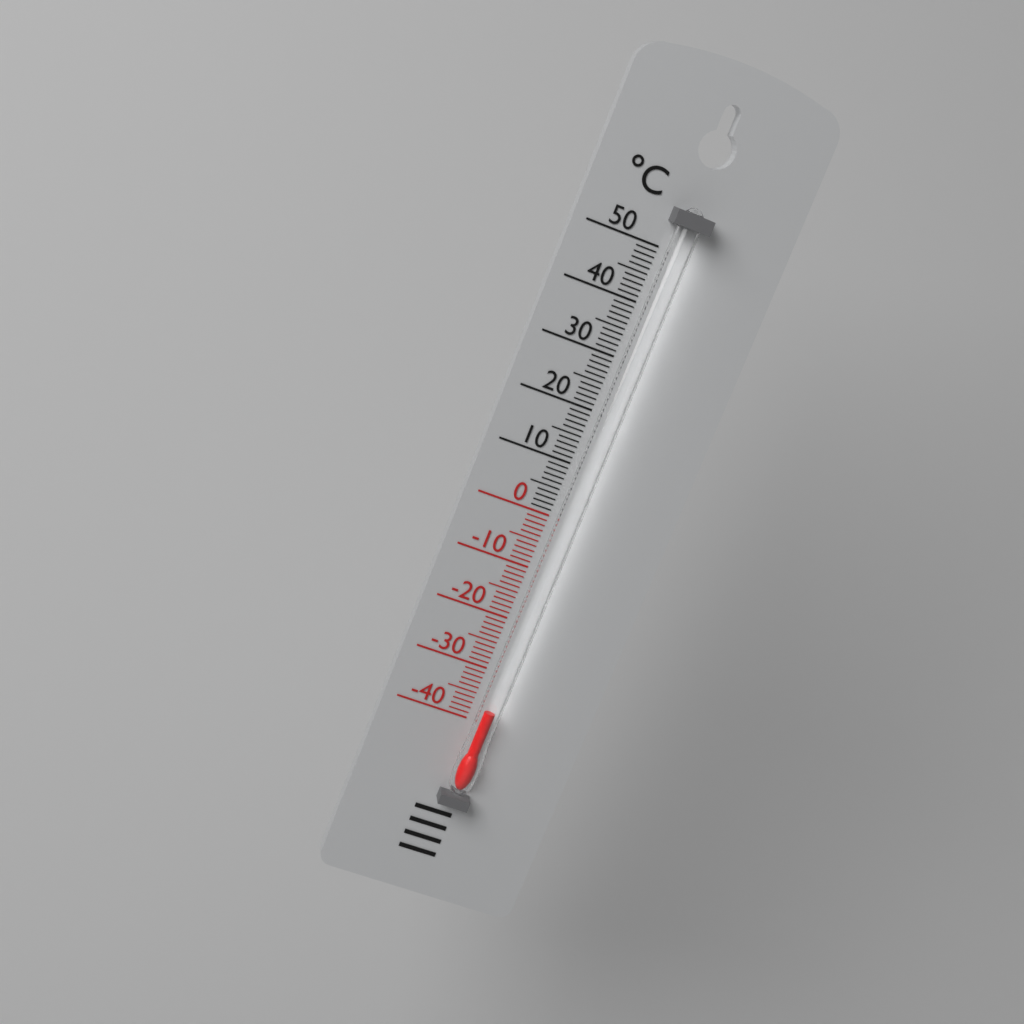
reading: -37 °C
